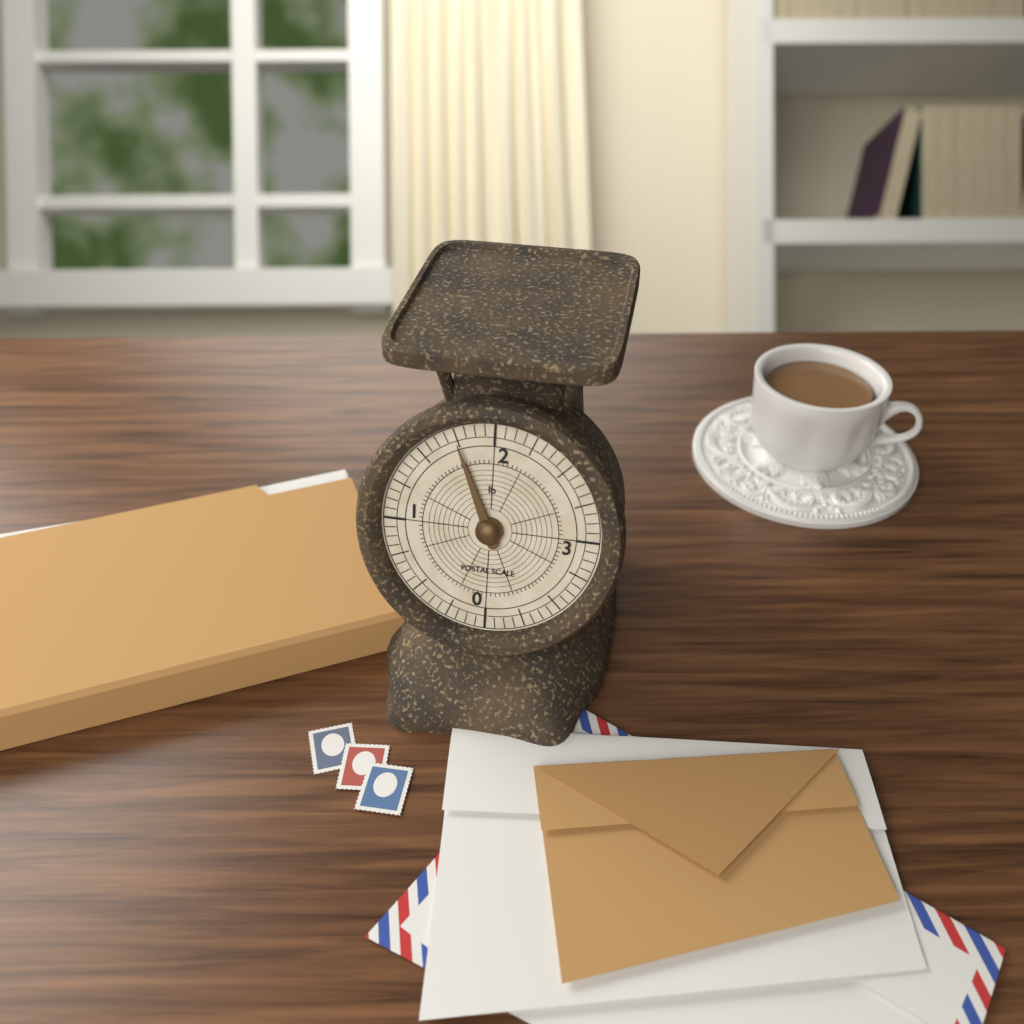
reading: 1.7500 lb
